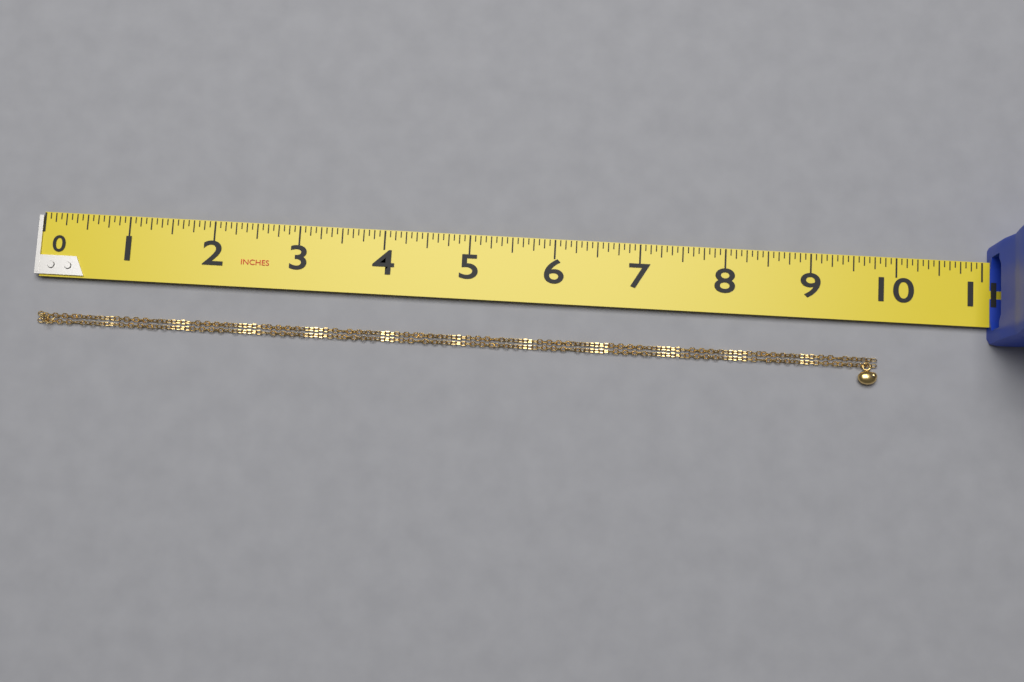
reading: 9.8125 in
